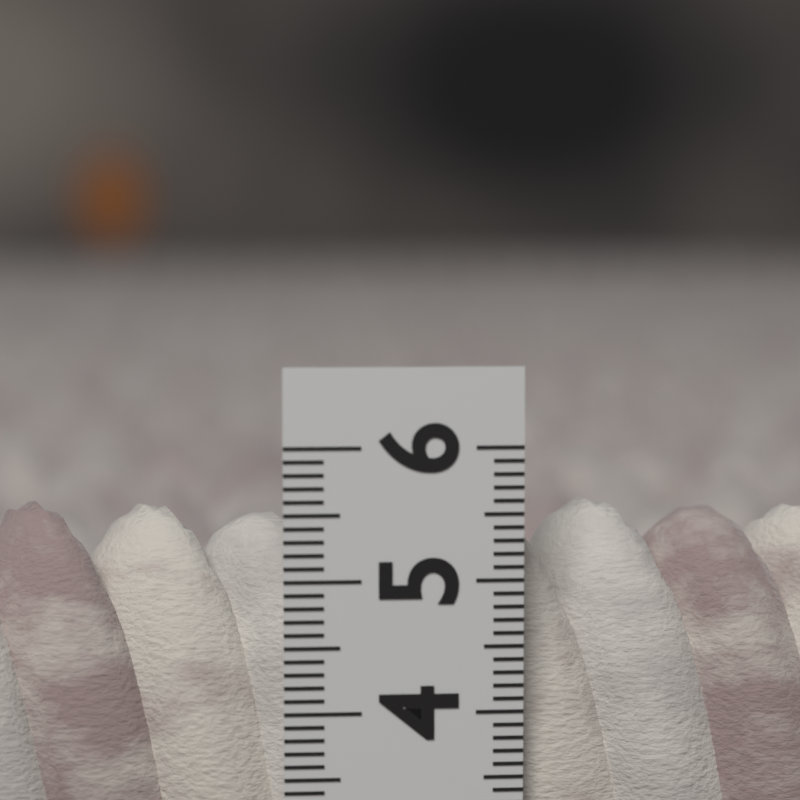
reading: 5.5 (no unit)
